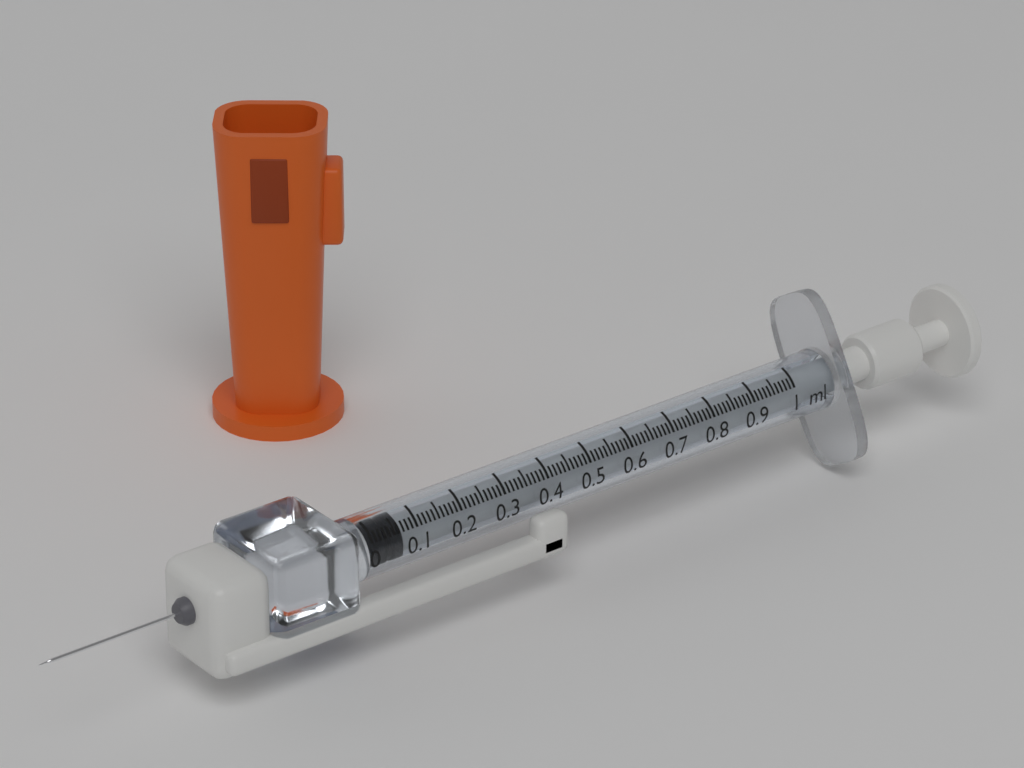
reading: 0.01 ml
